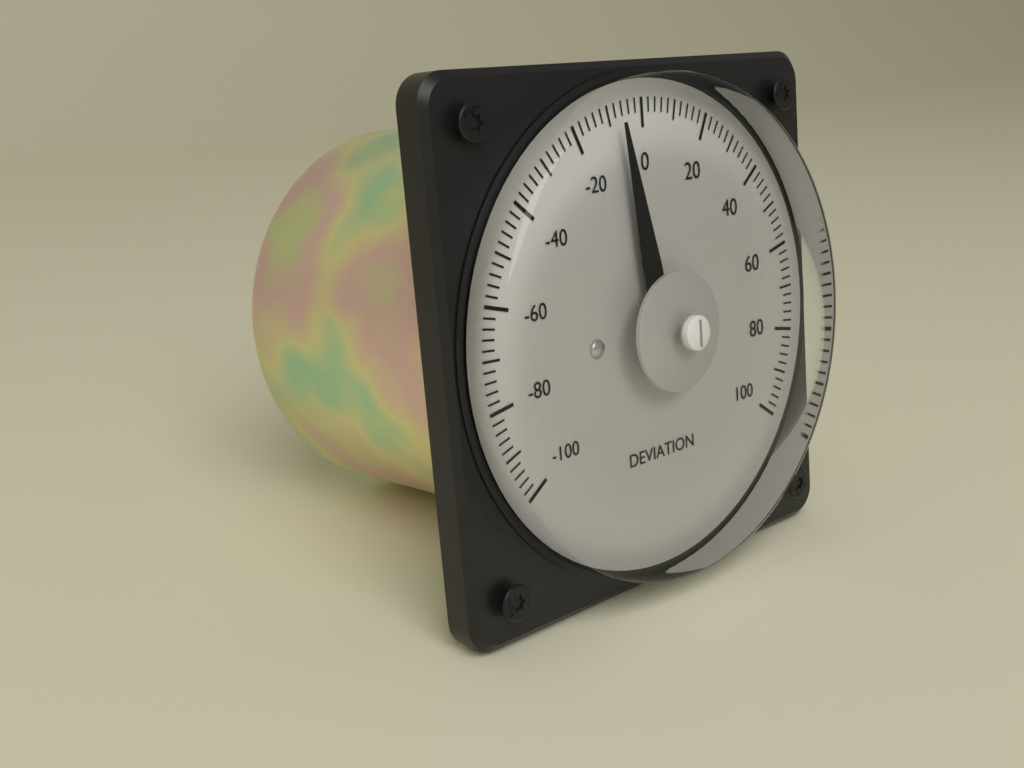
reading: -8 (no unit)
